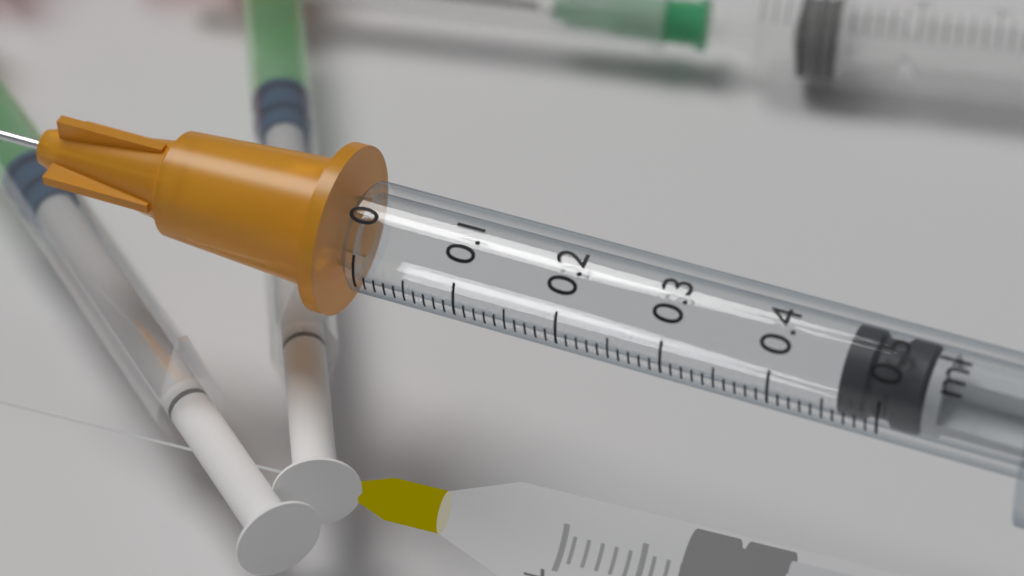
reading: 0.46 ml
